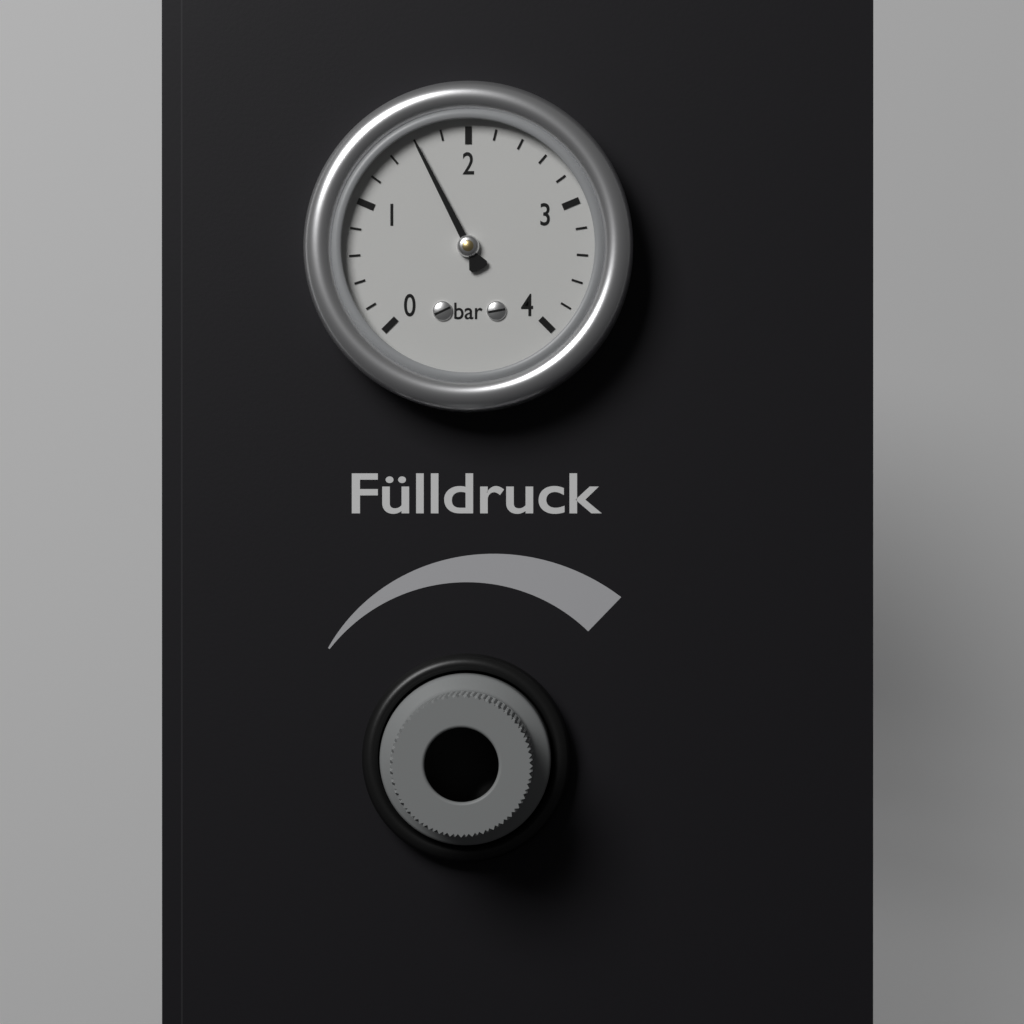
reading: 1.6 bar
